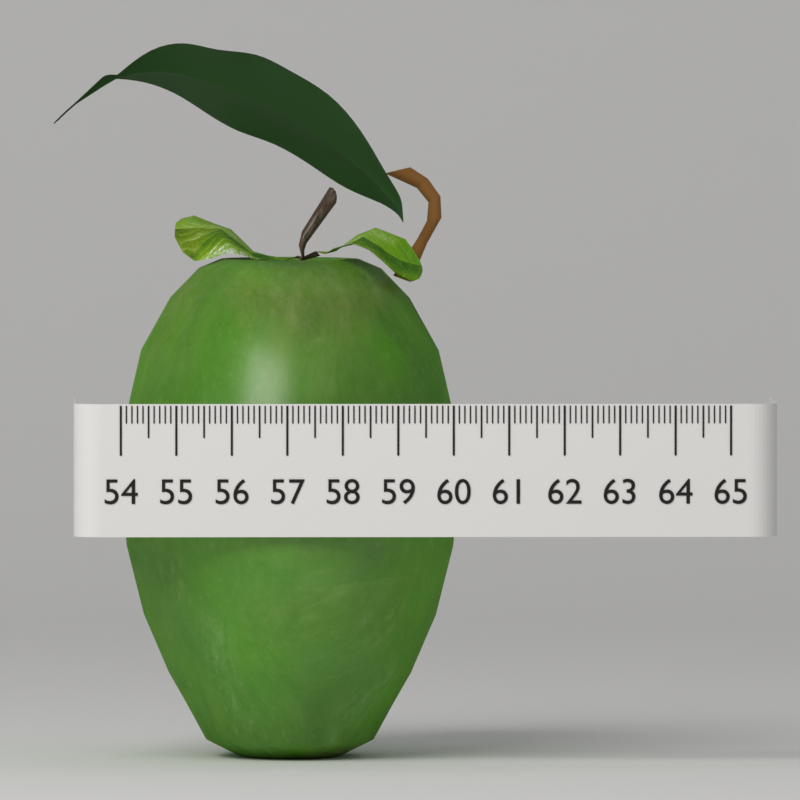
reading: 60.2 (no unit)
